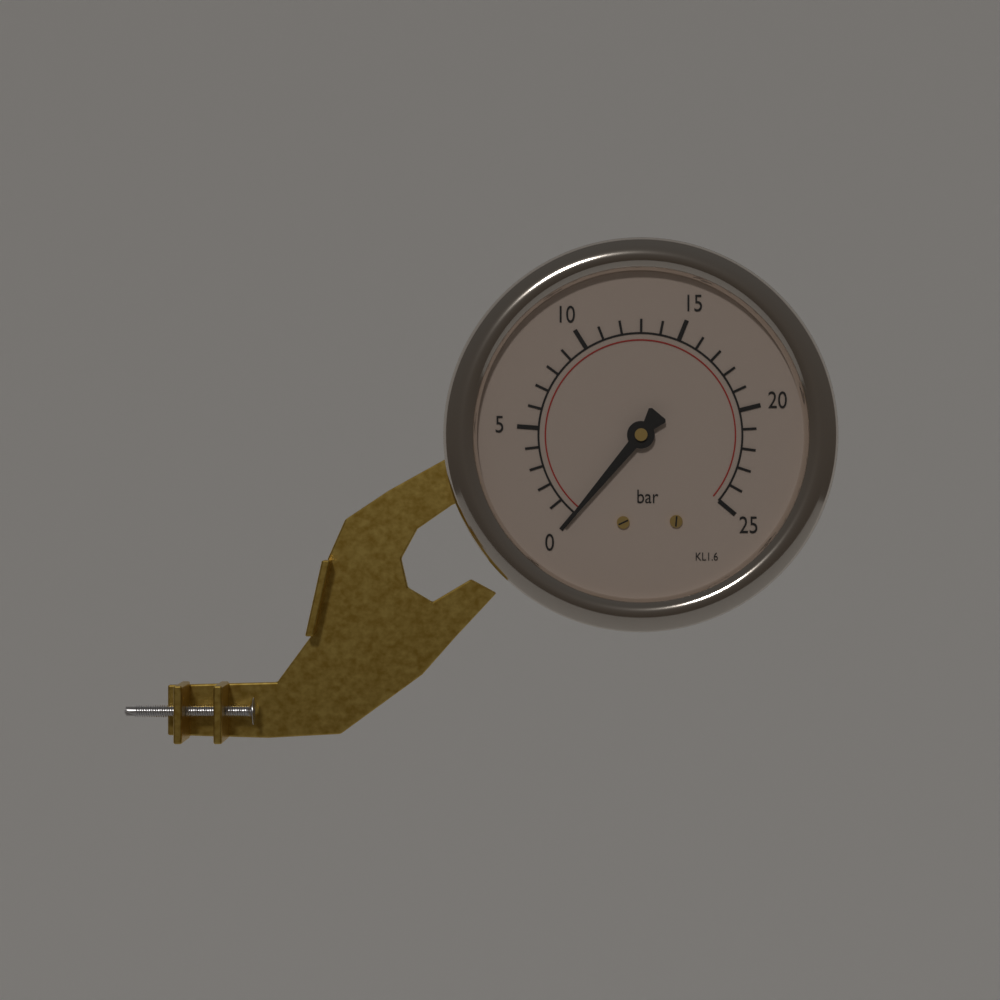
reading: 0 bar
